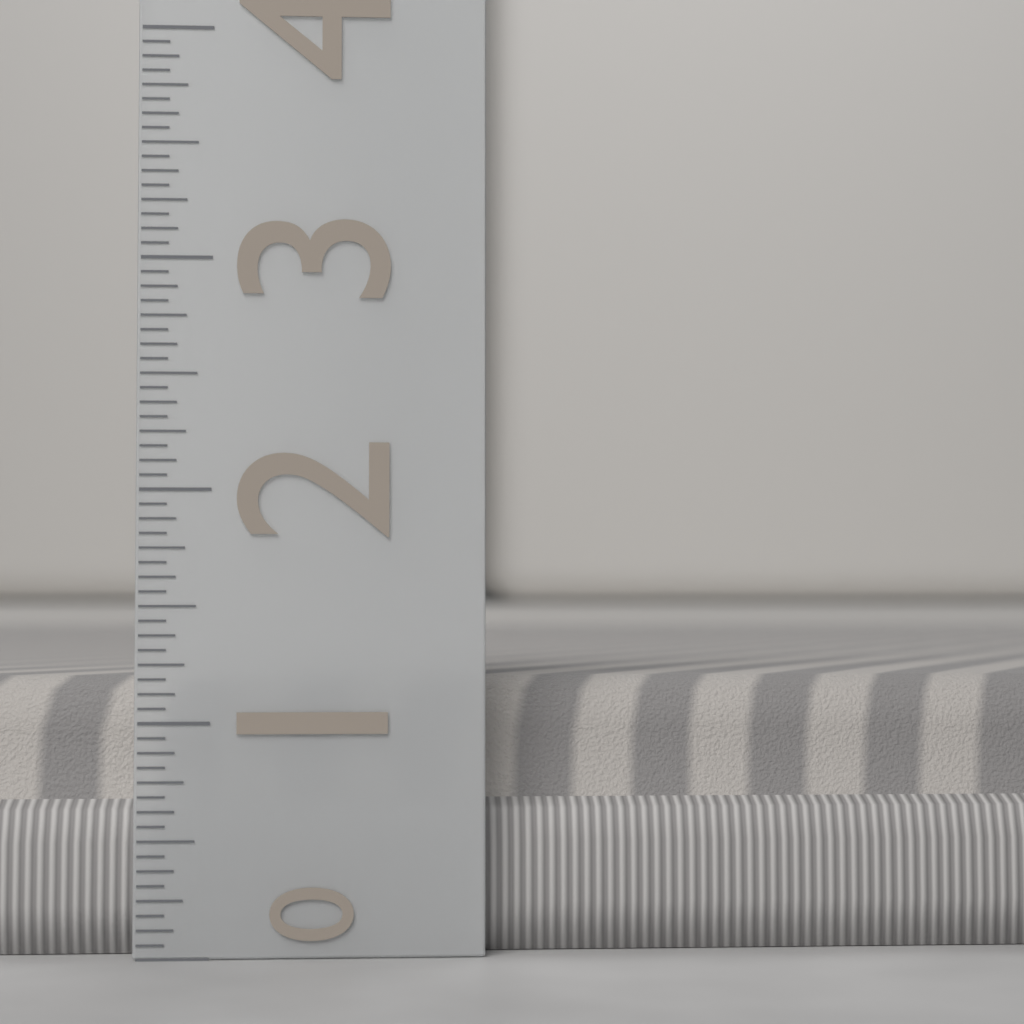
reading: 1.1875 (no unit)
